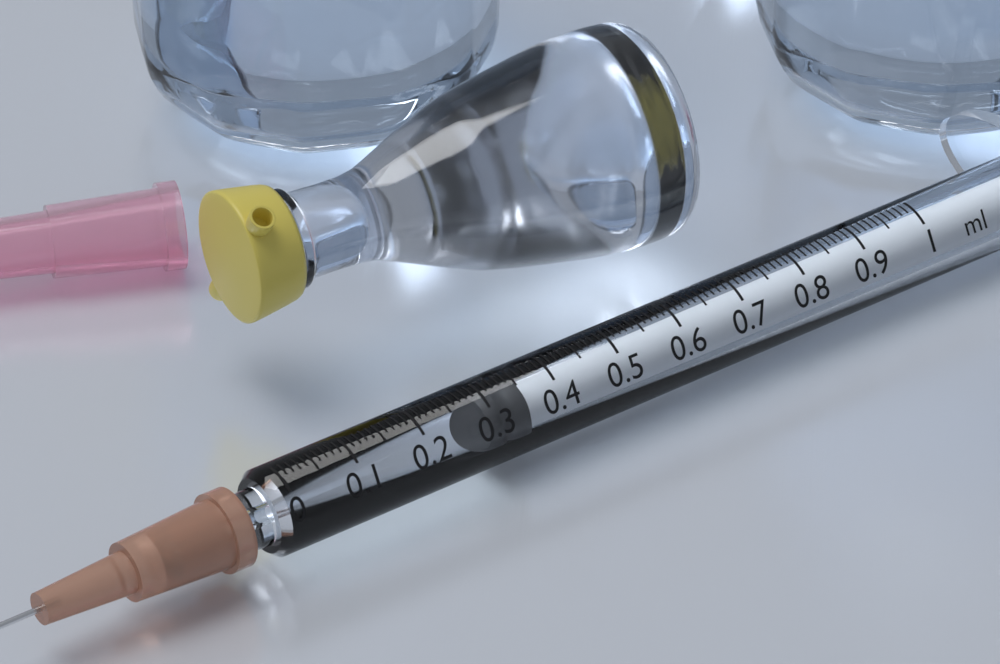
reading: 0.30 ml
